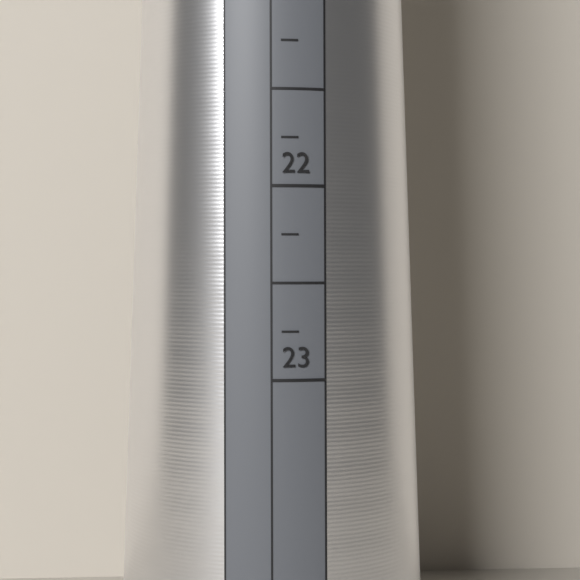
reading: 22.50 mm
